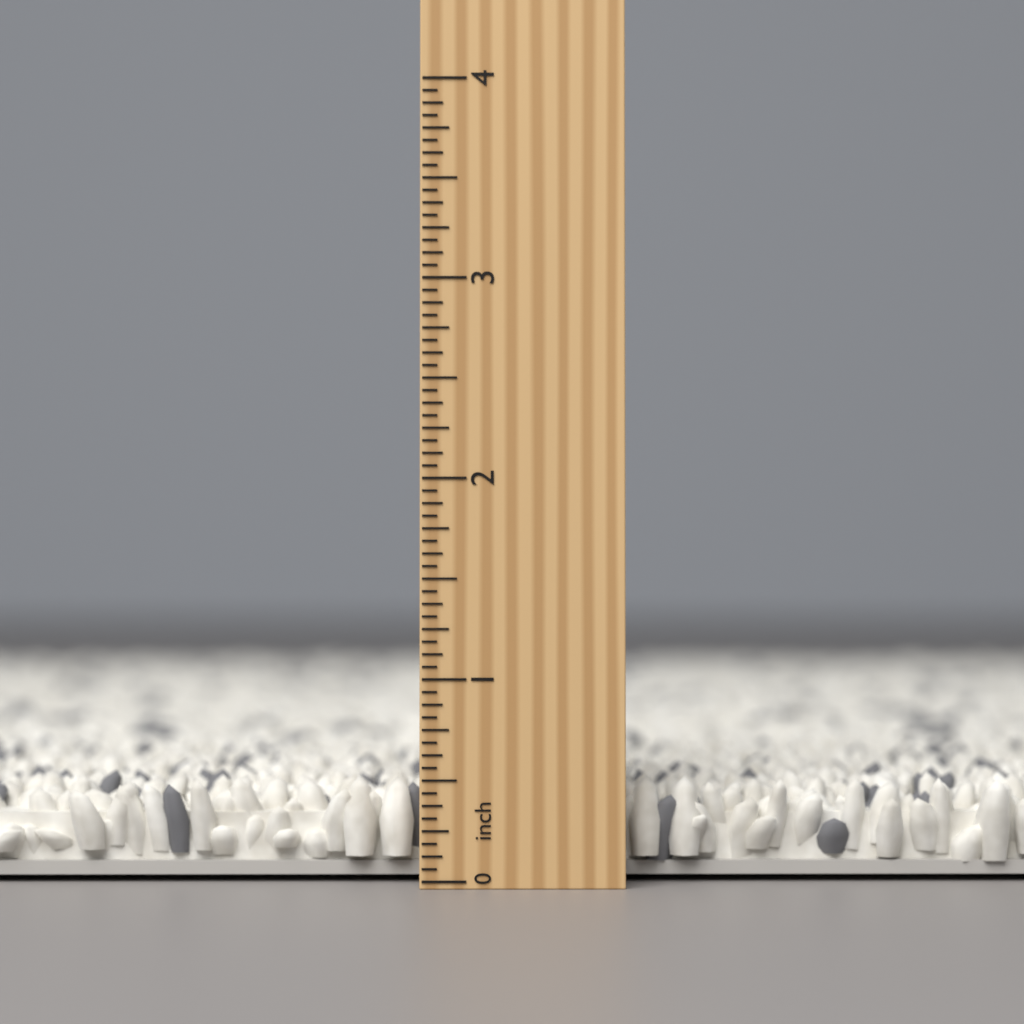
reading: 0.5000 inch
